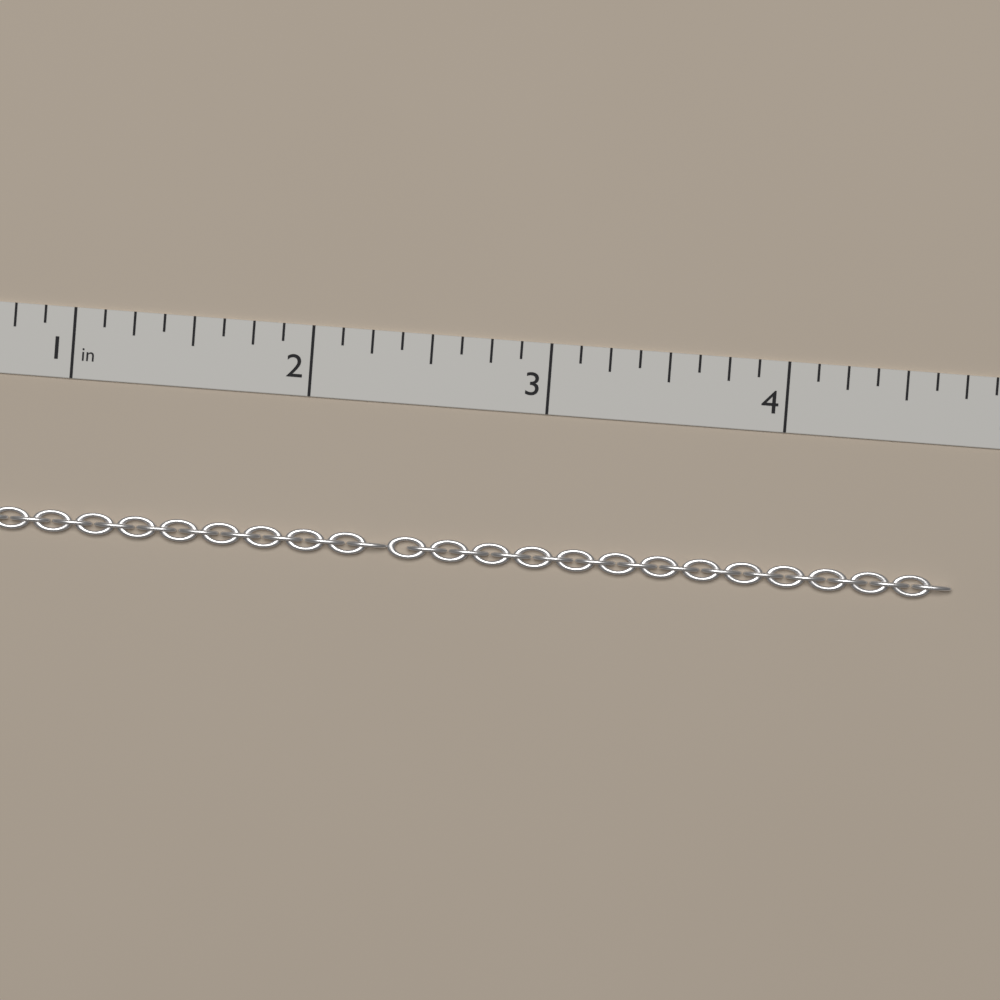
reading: 4.750 in
